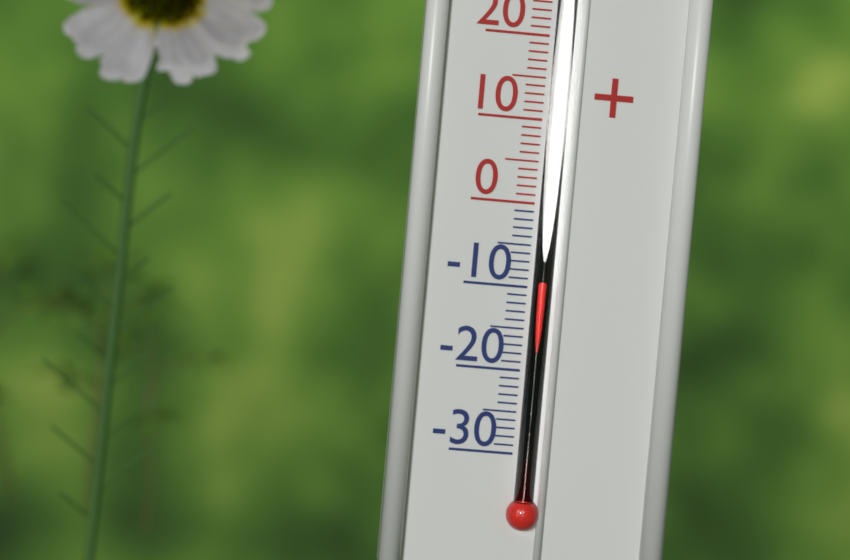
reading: -9 °C
